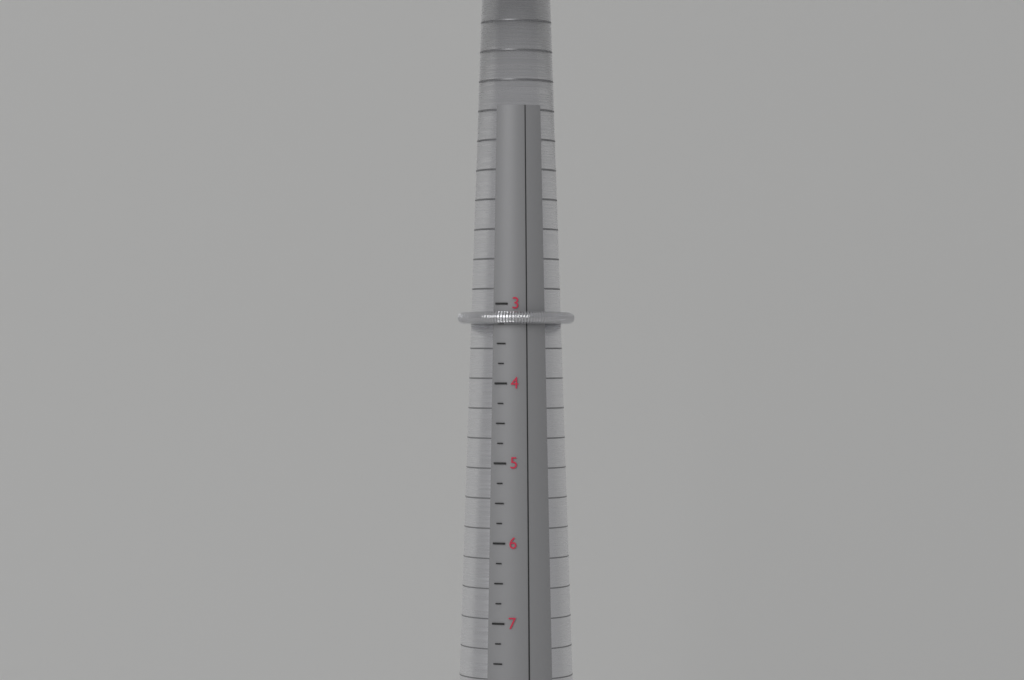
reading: 3.25 (no unit)
